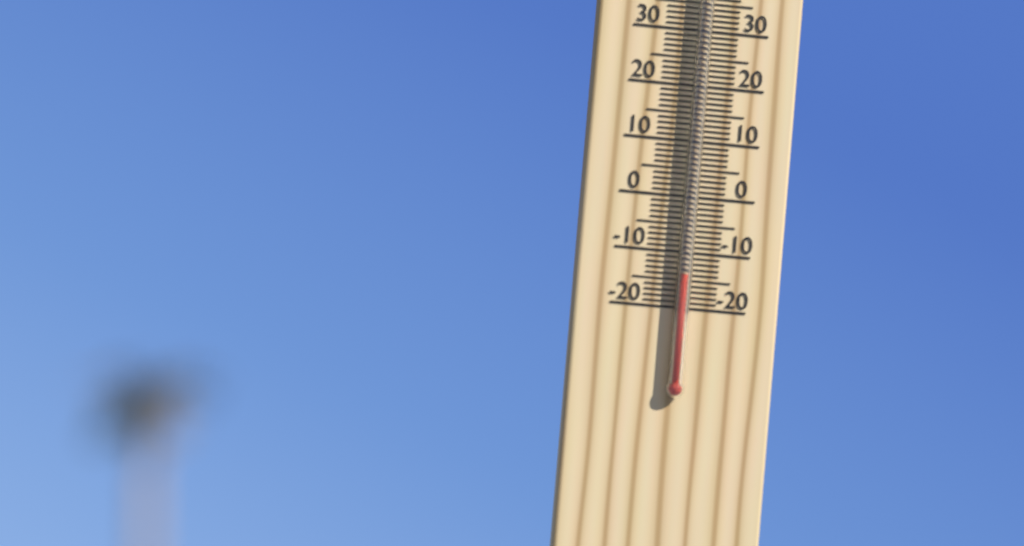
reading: -14 °C
